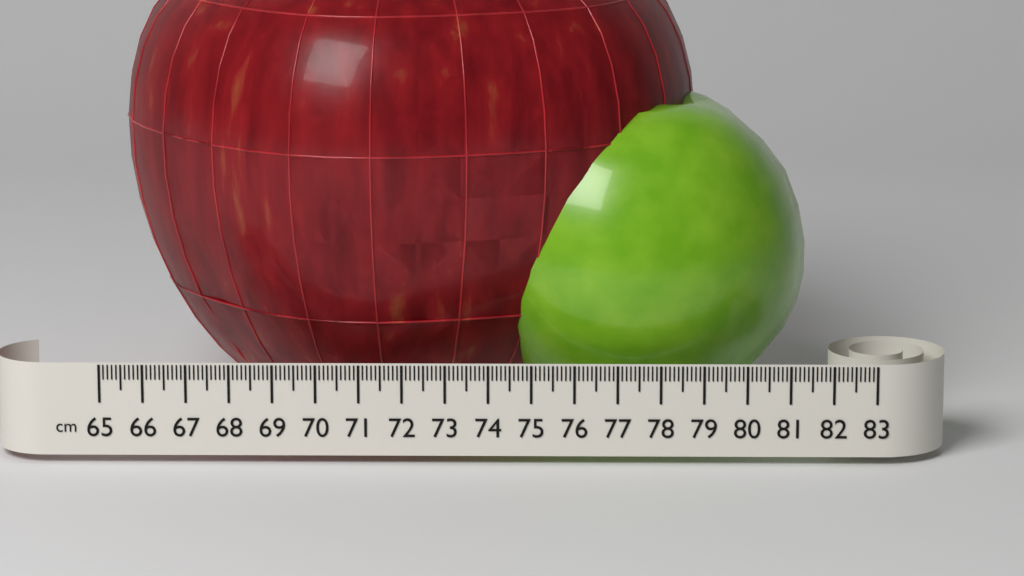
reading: 79.0 cm
